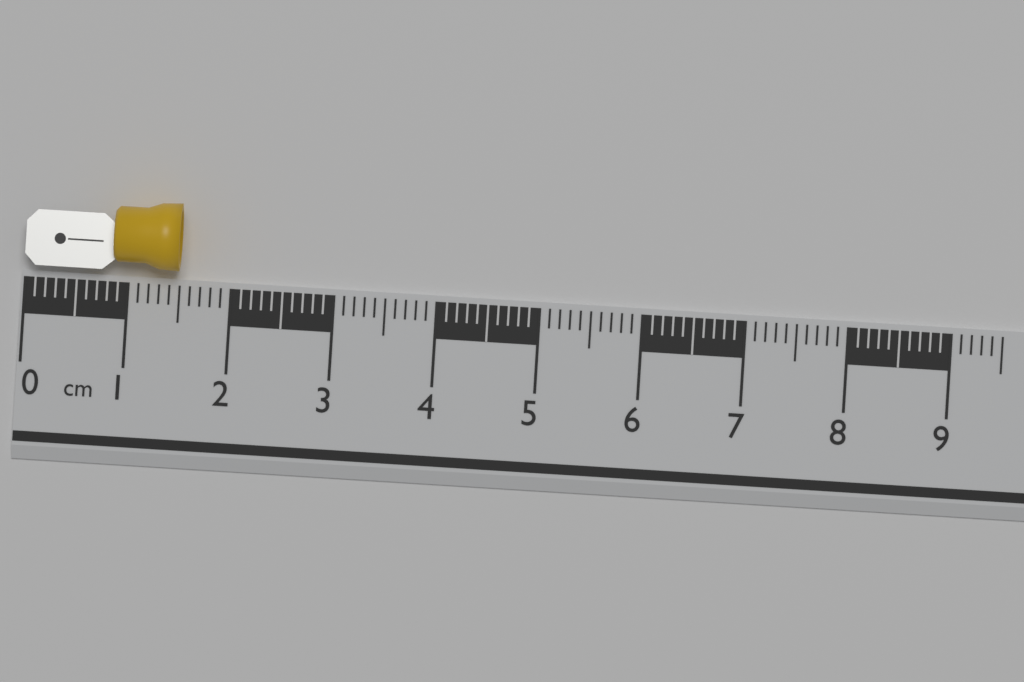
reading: 1.5 cm
